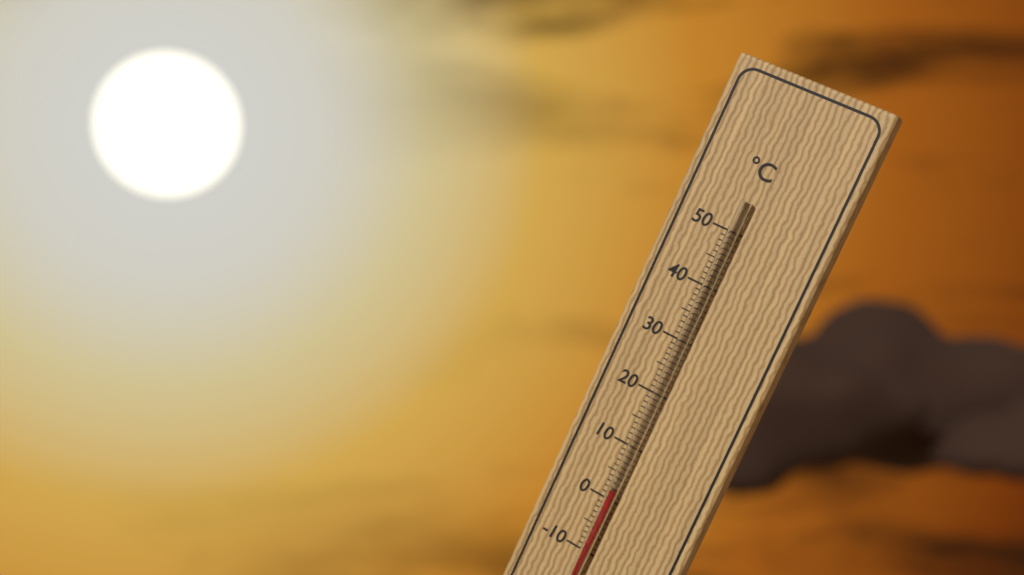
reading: 2 °C
